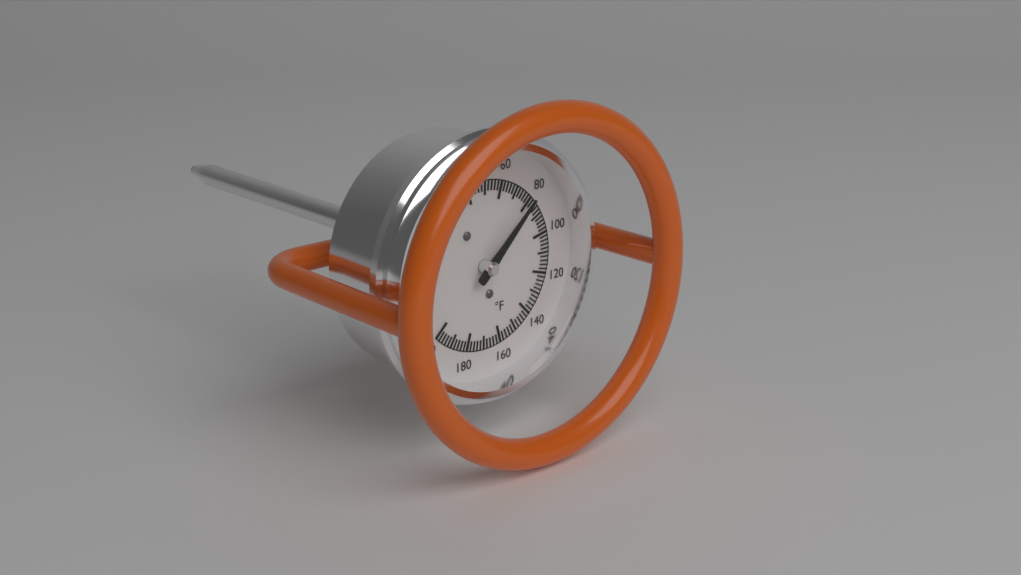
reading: 80 °F
